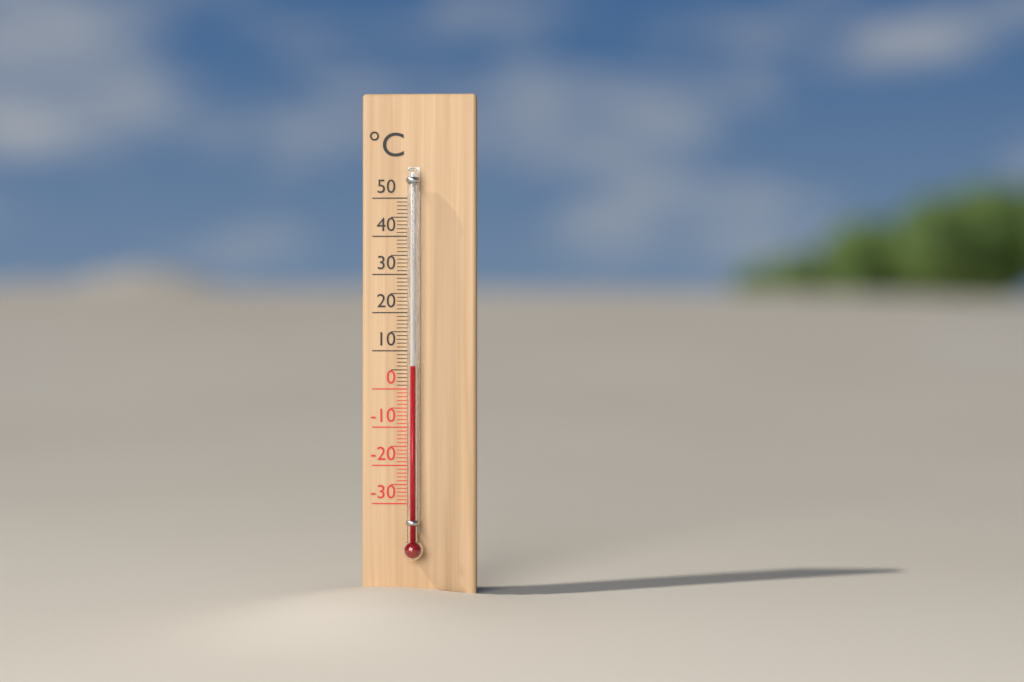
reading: 6 °C
